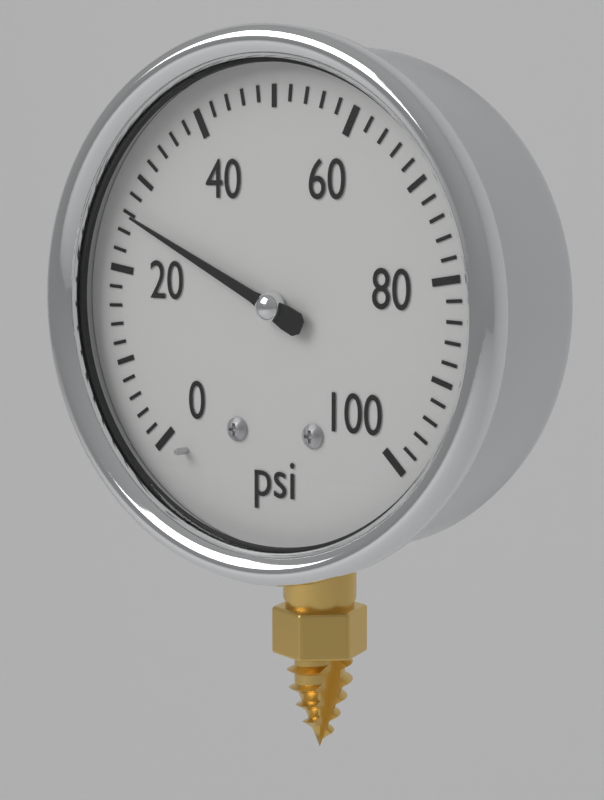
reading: 26 psi
